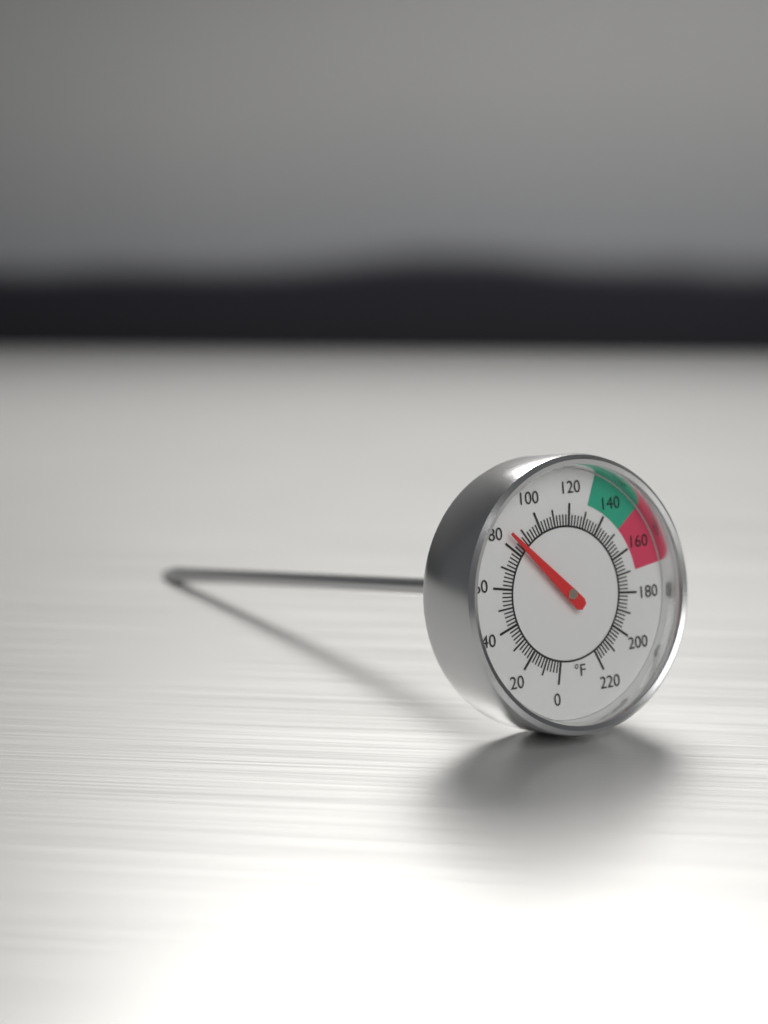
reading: 84 °F
